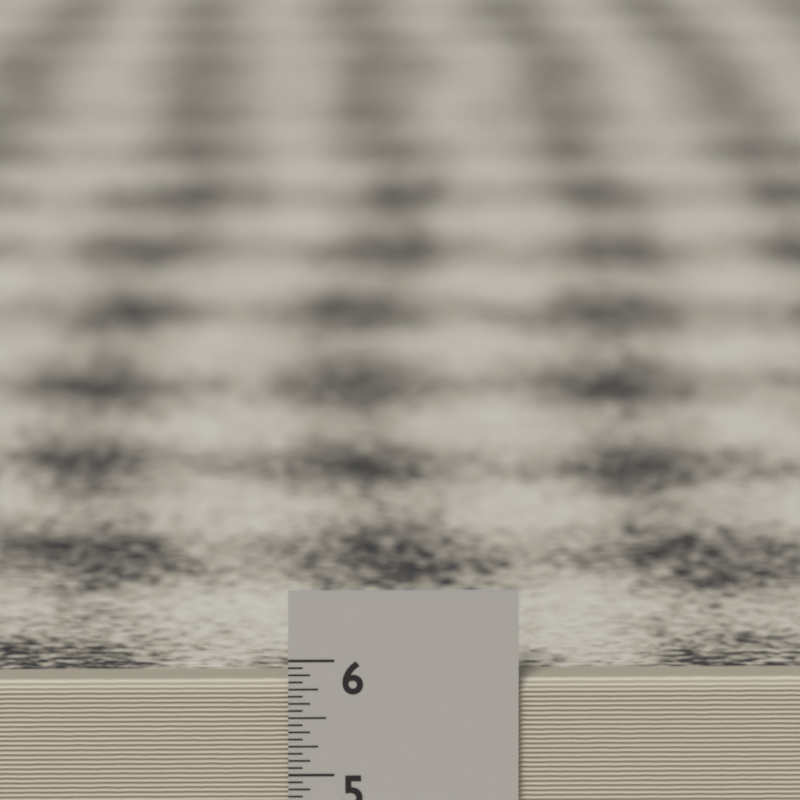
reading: 5.8125 in
